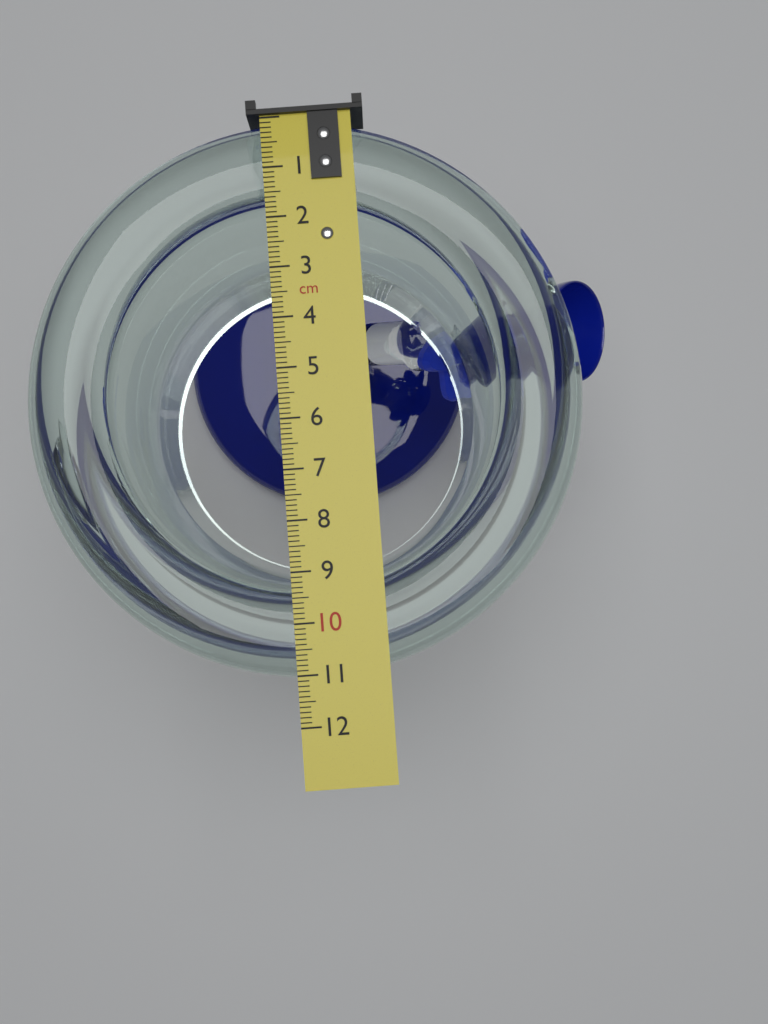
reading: 11.1 cm
